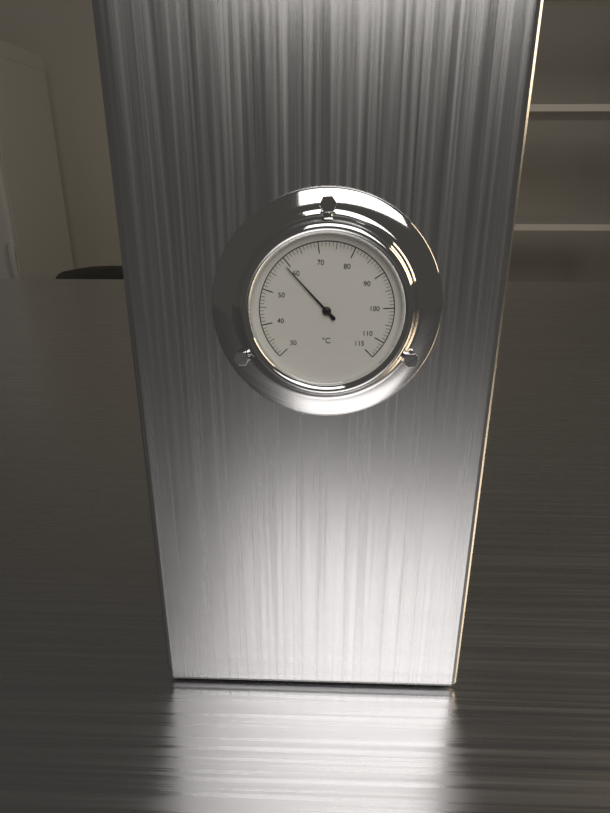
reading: 59 °C
